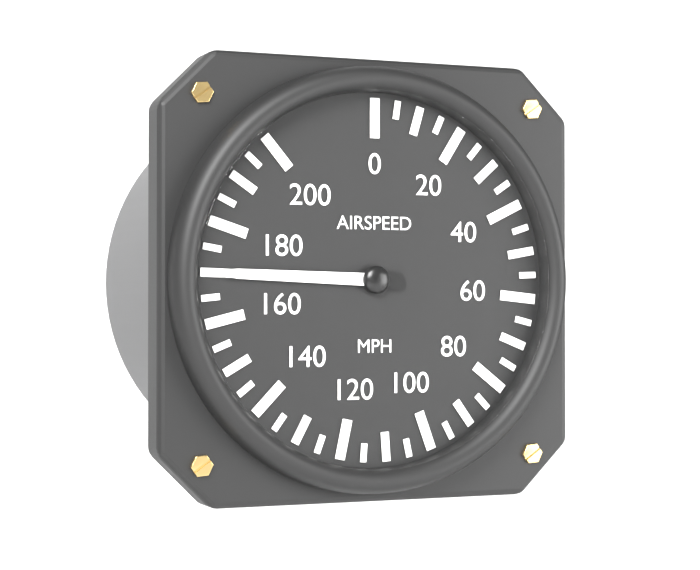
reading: 170 mph
